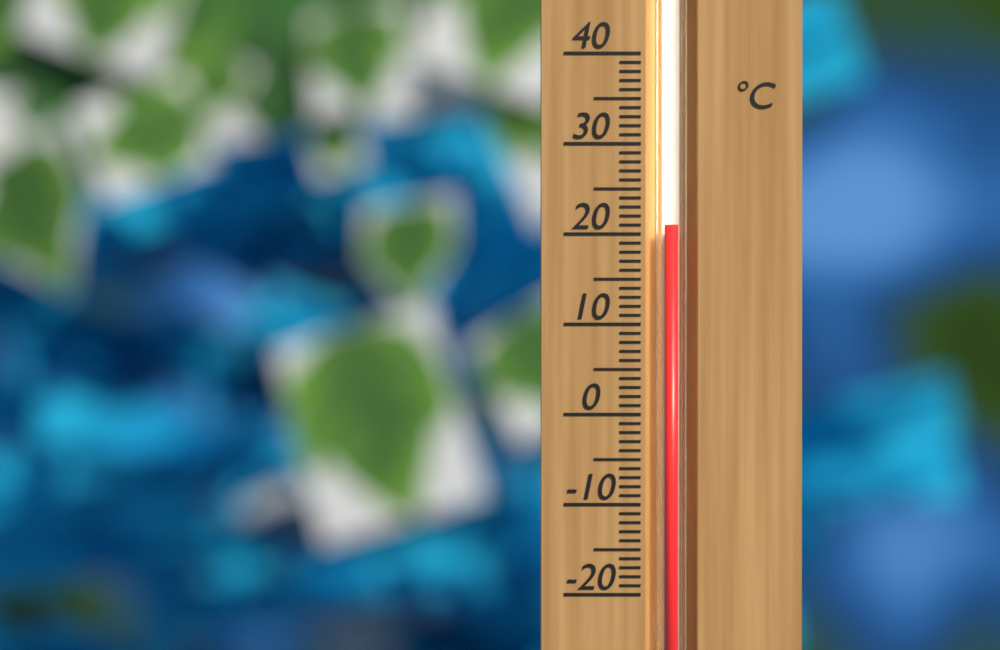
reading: 21 °C
